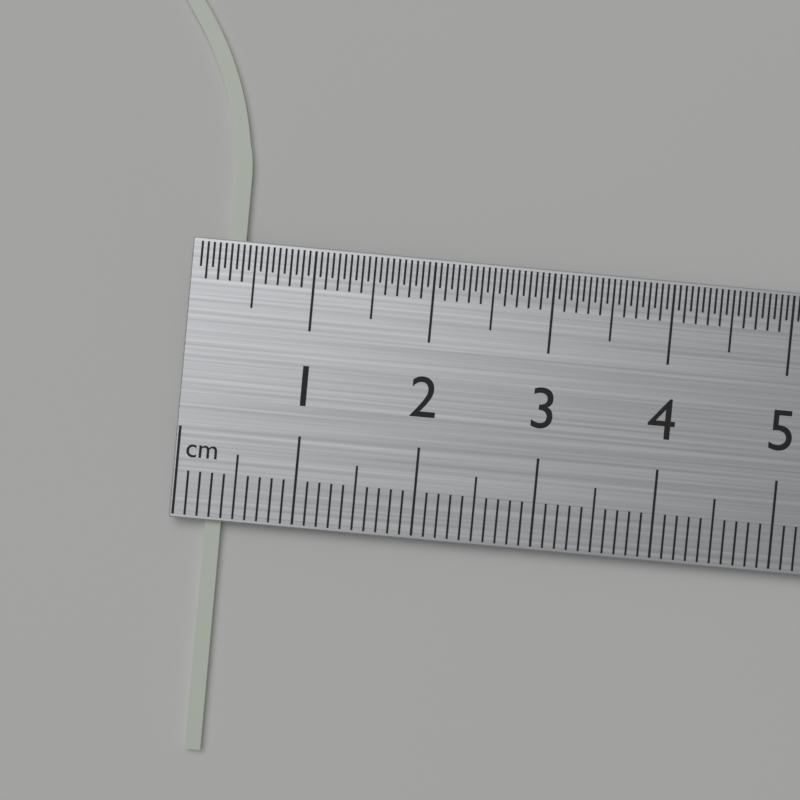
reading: 0.4 cm
